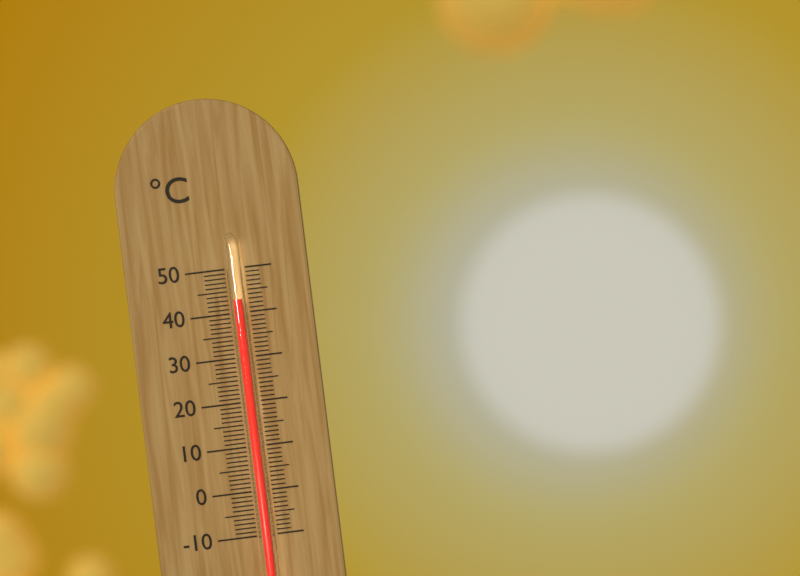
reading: 43 °C
